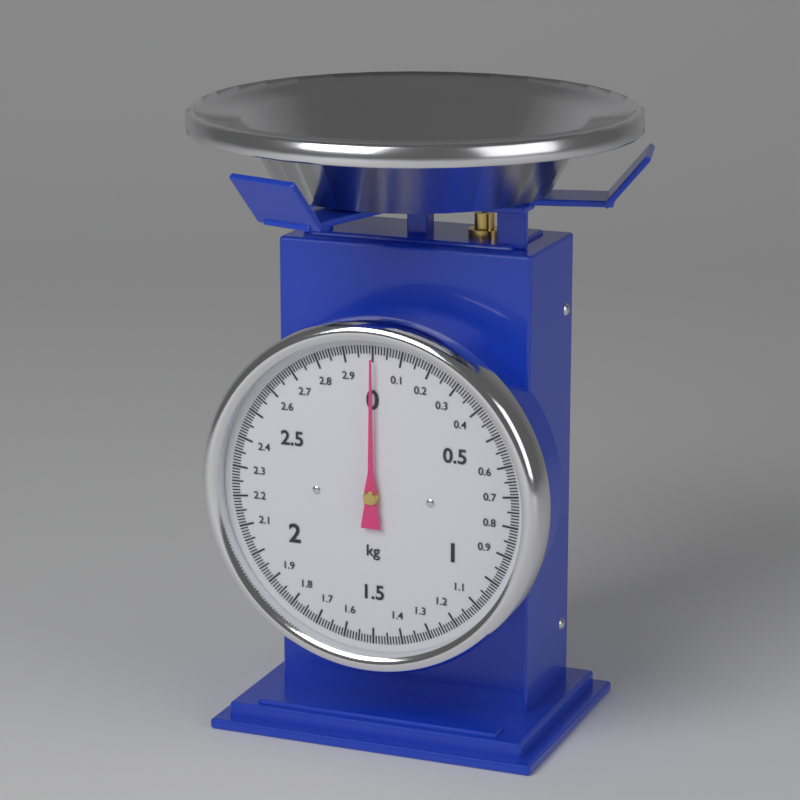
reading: 0.00 kg
